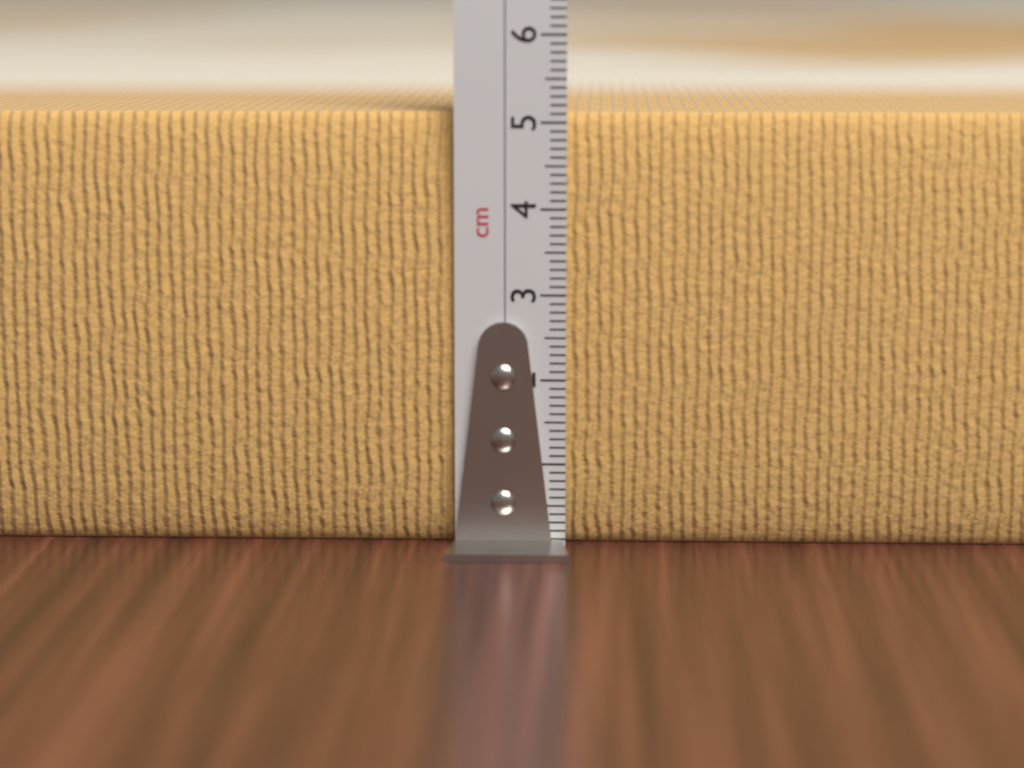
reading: 5.1 cm
